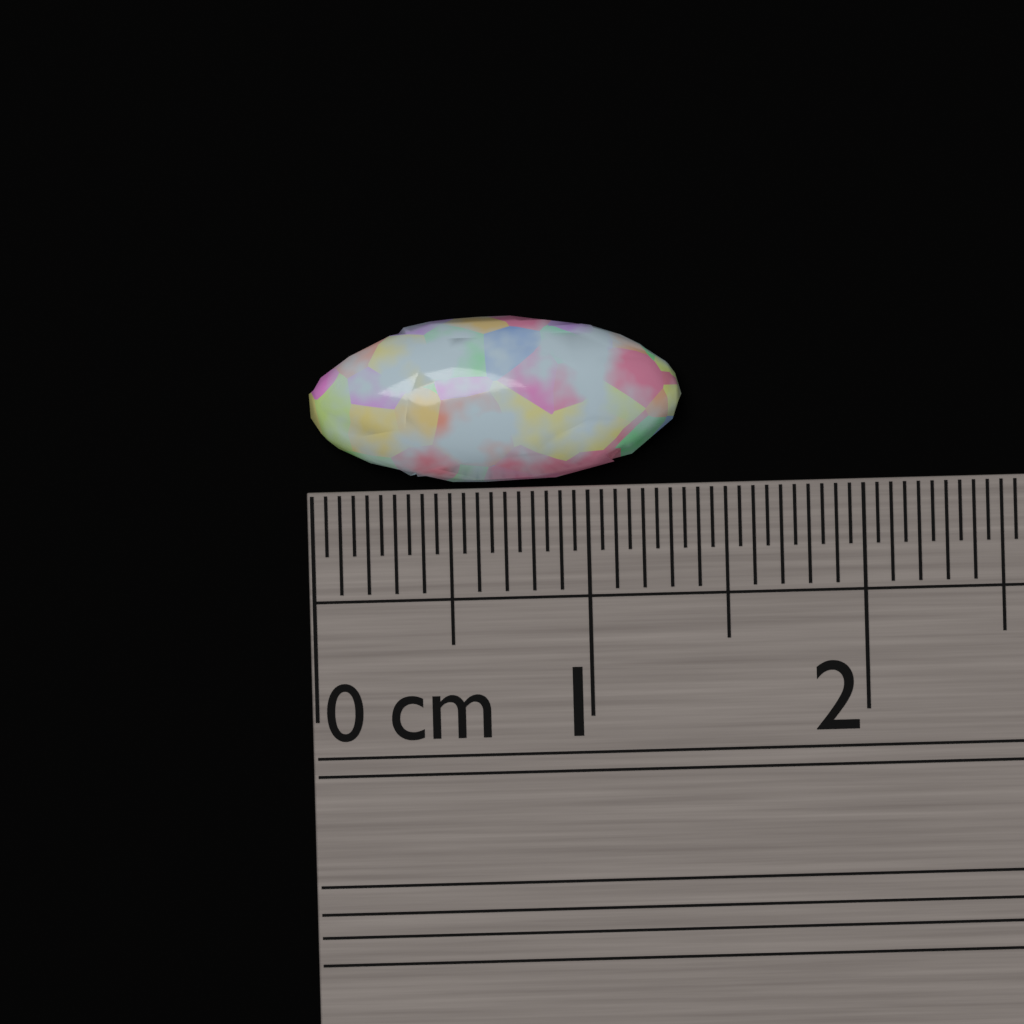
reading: 1.35 cm
